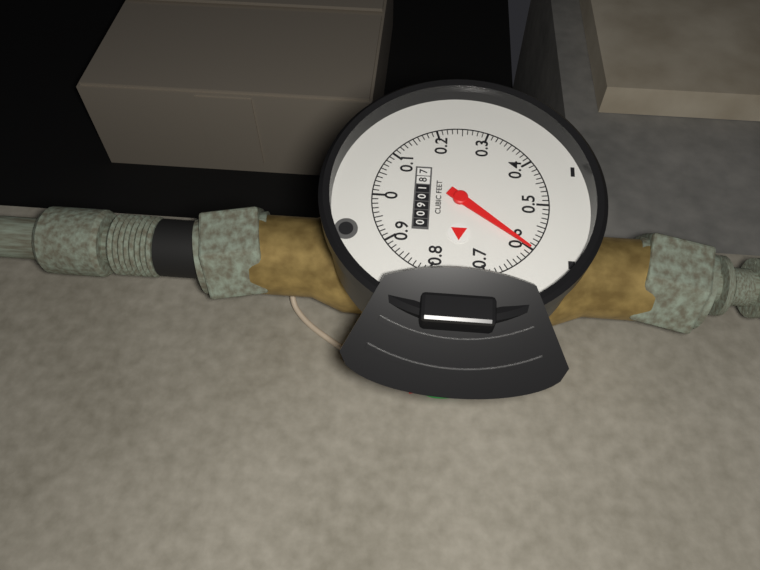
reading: 0.60 cubic feet
